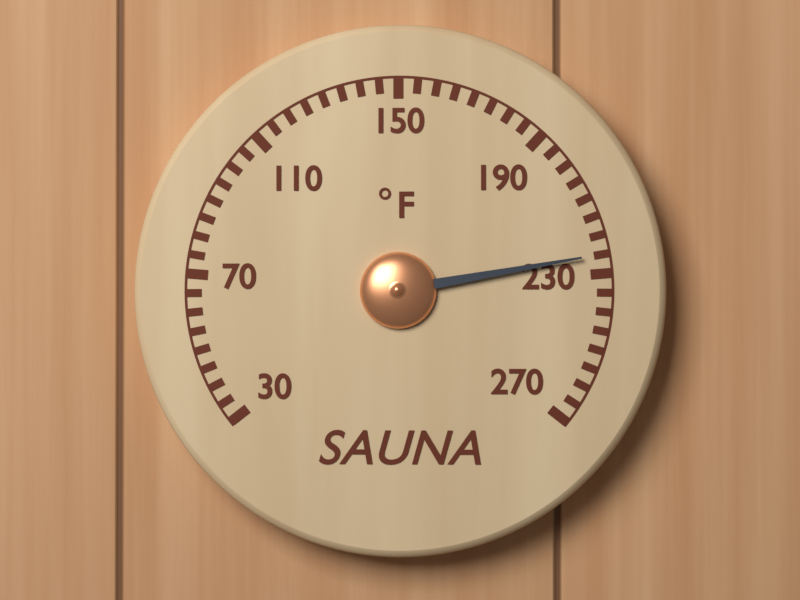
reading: 225 °F
